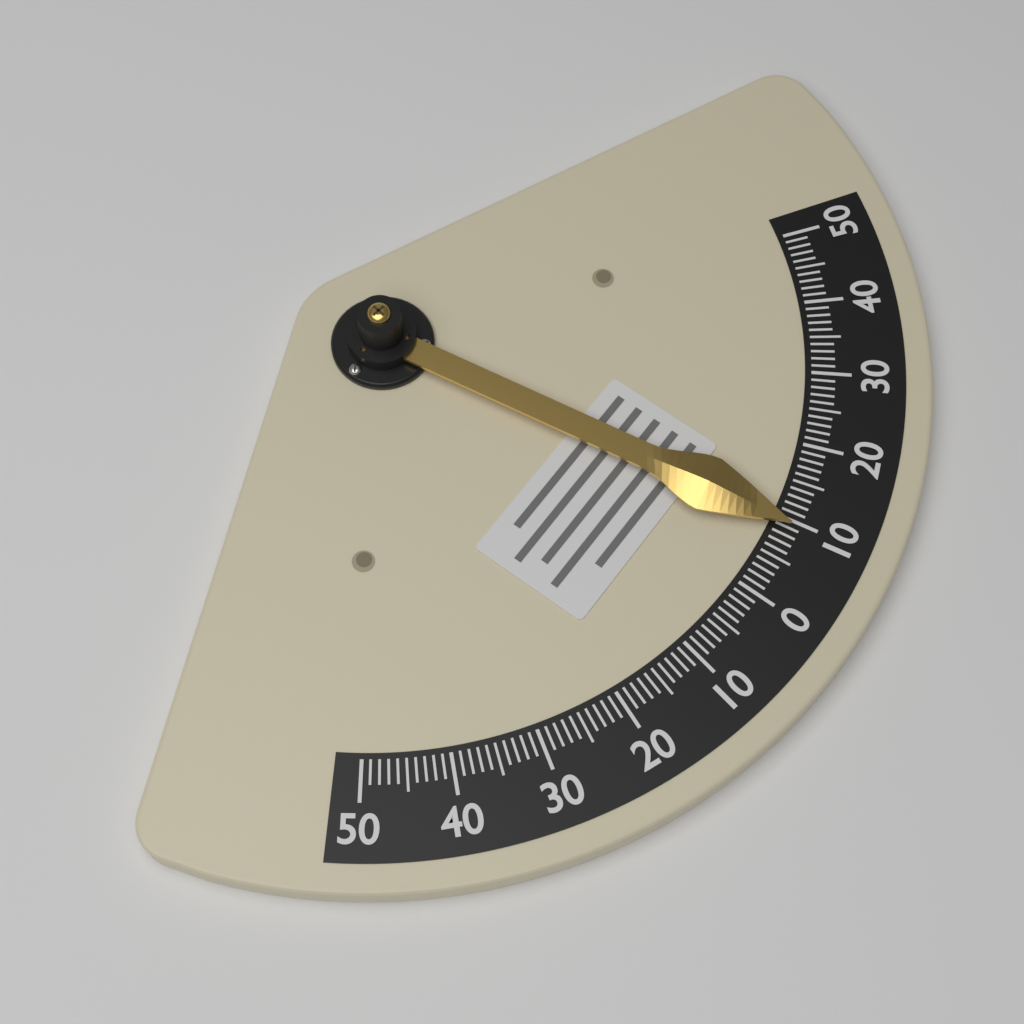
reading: 9 (no unit)
